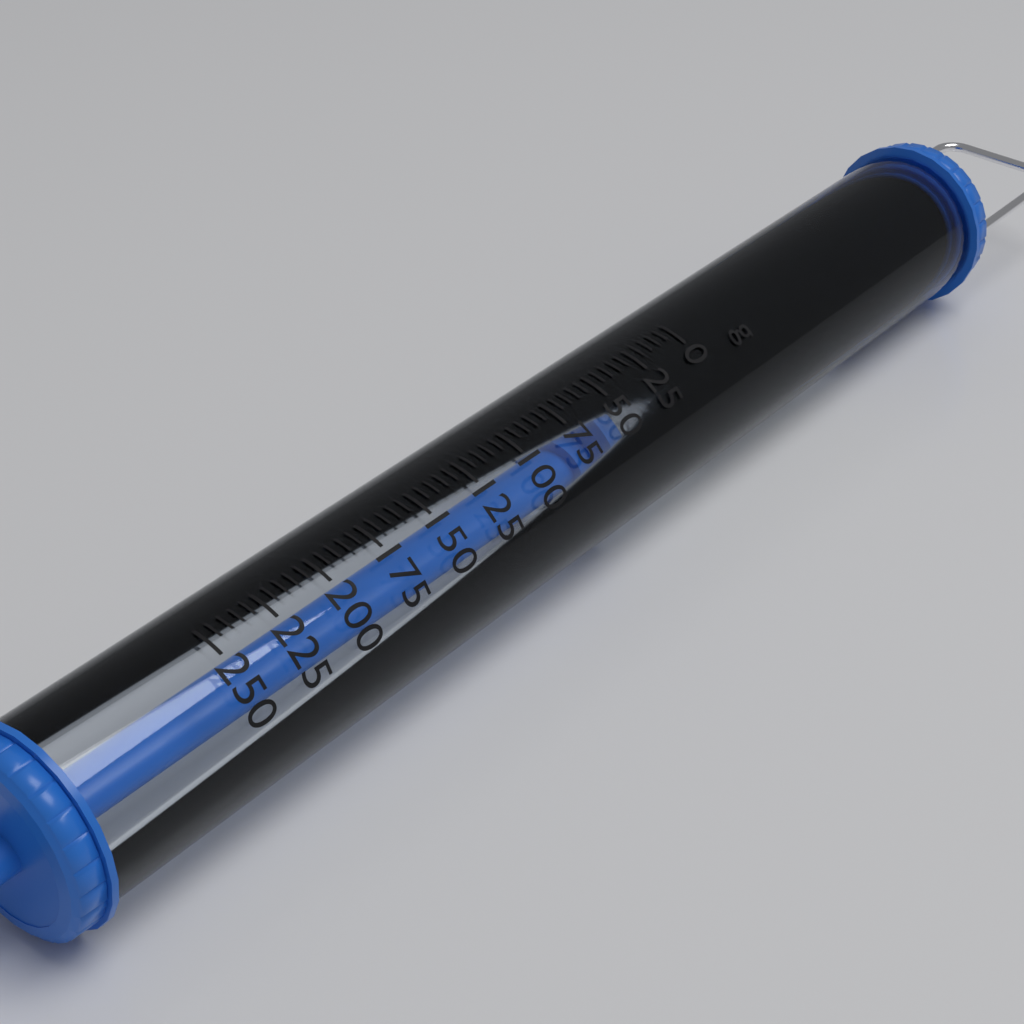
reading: 50 g
